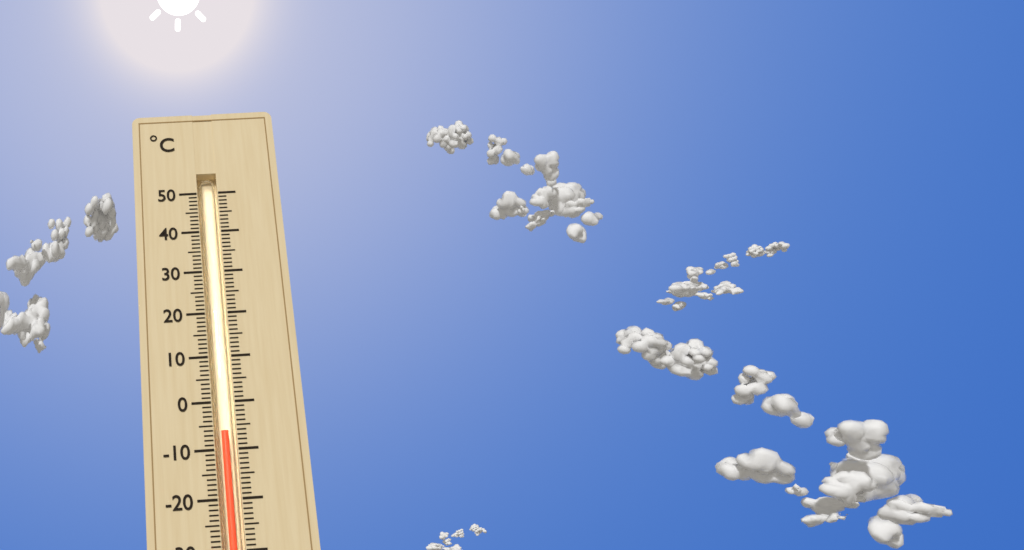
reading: -6 °C
